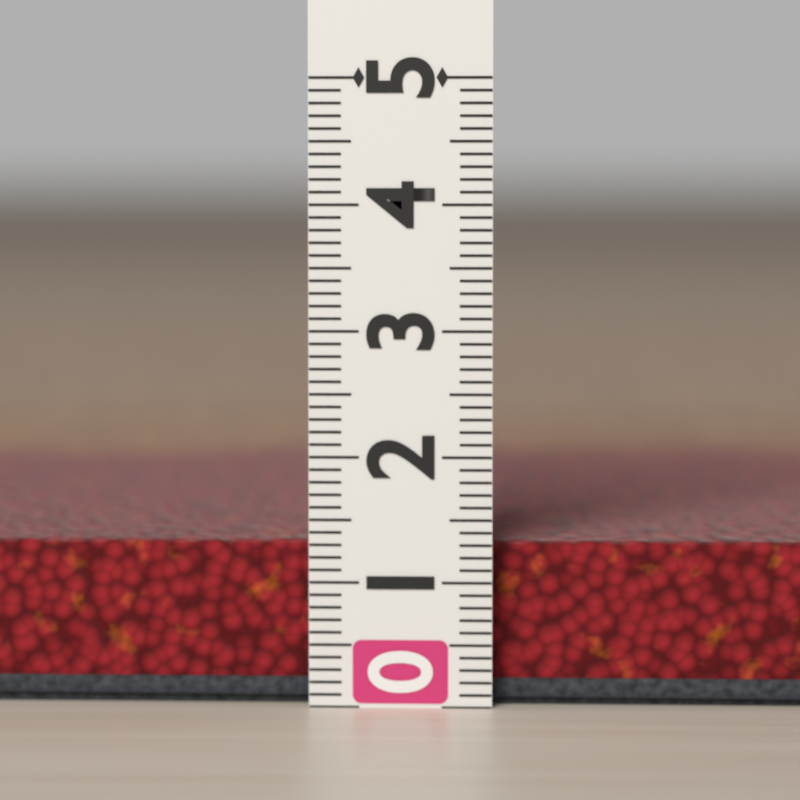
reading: 1.3 (no unit)
